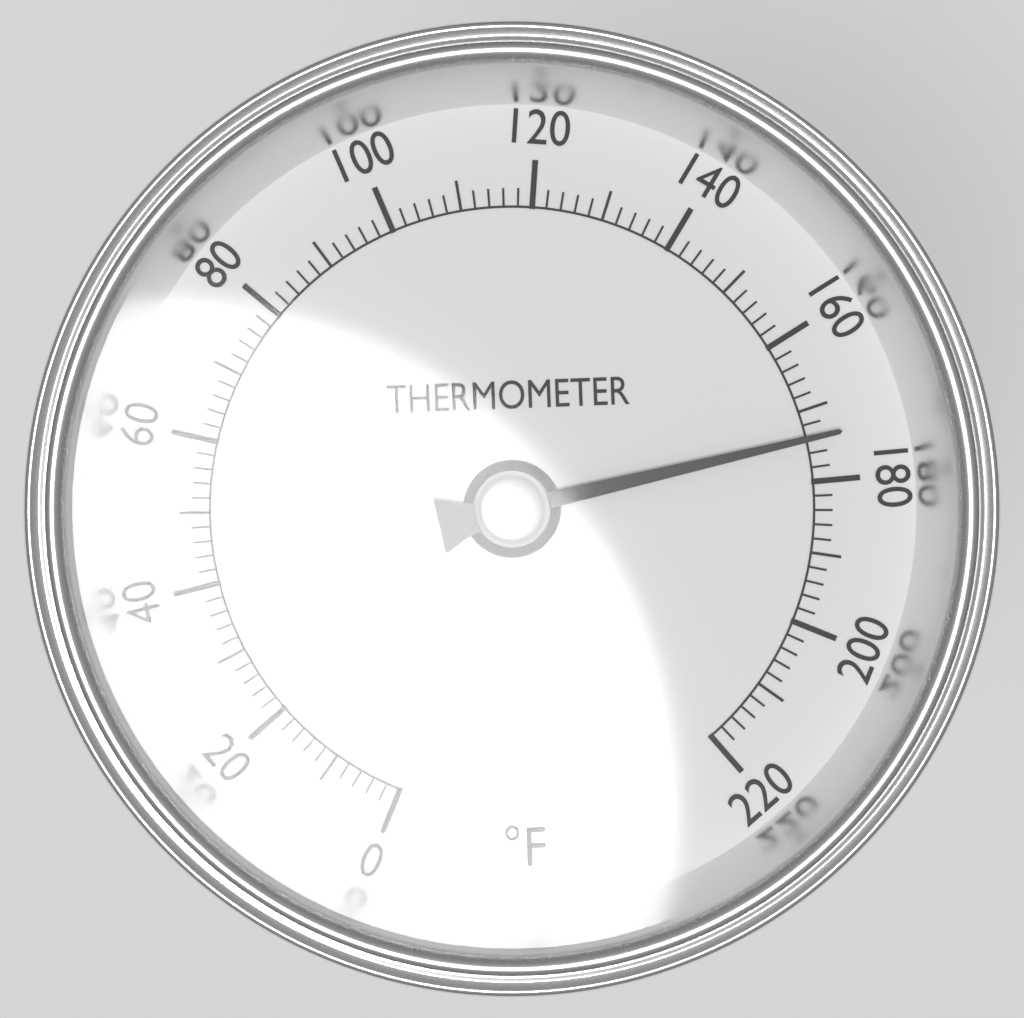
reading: 174 °F
